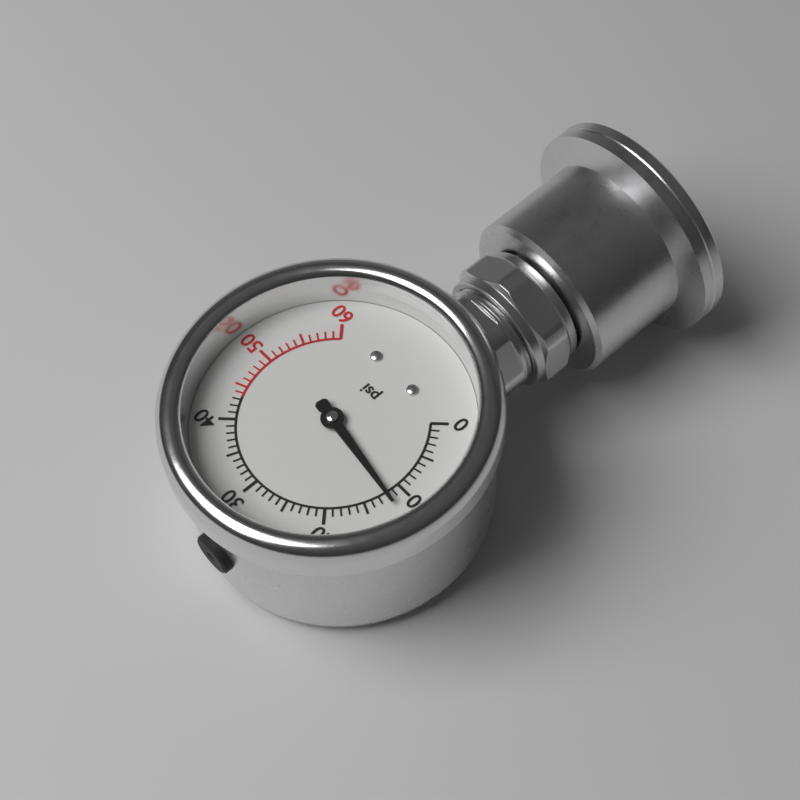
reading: 12 psi
